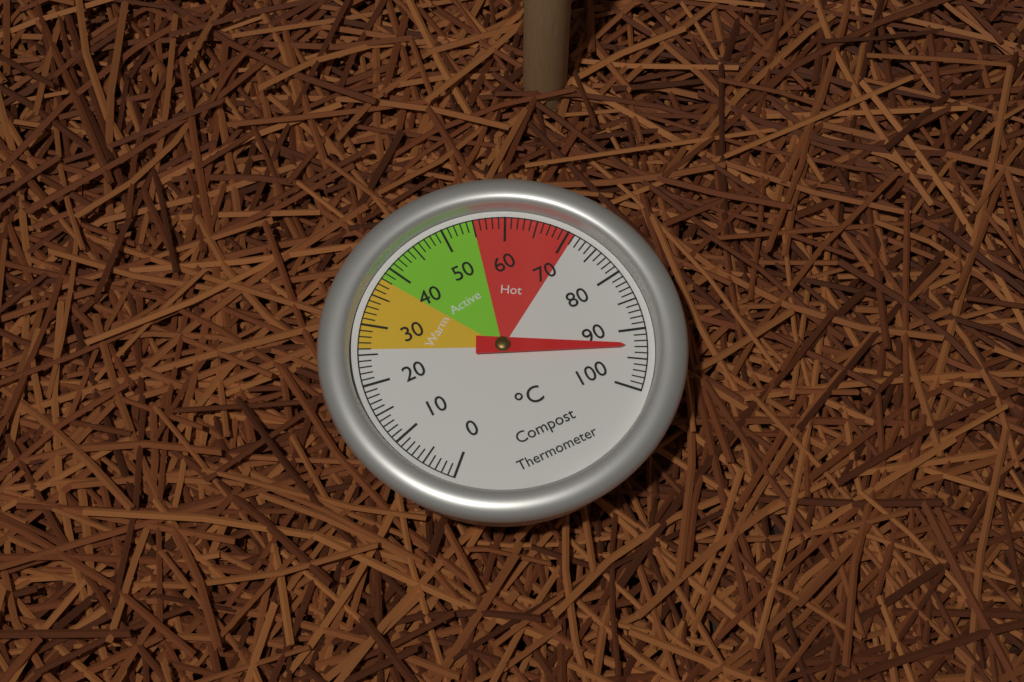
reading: 93 °C
